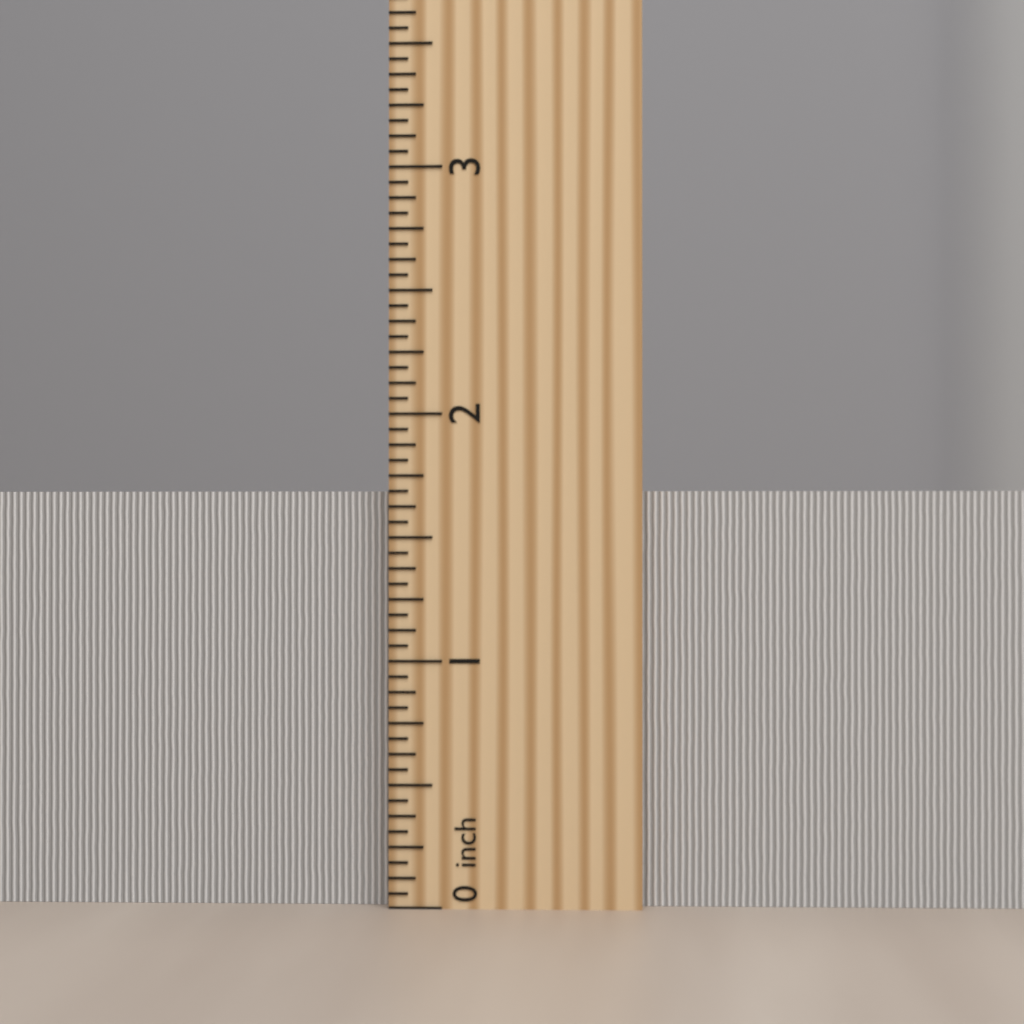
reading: 1.6875 inch
